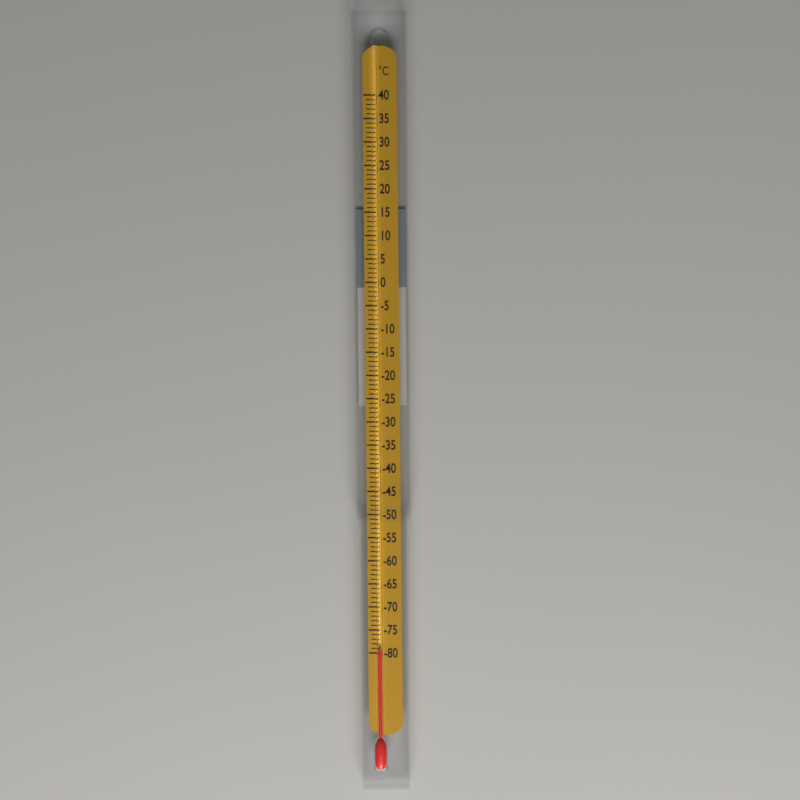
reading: -79 °C
